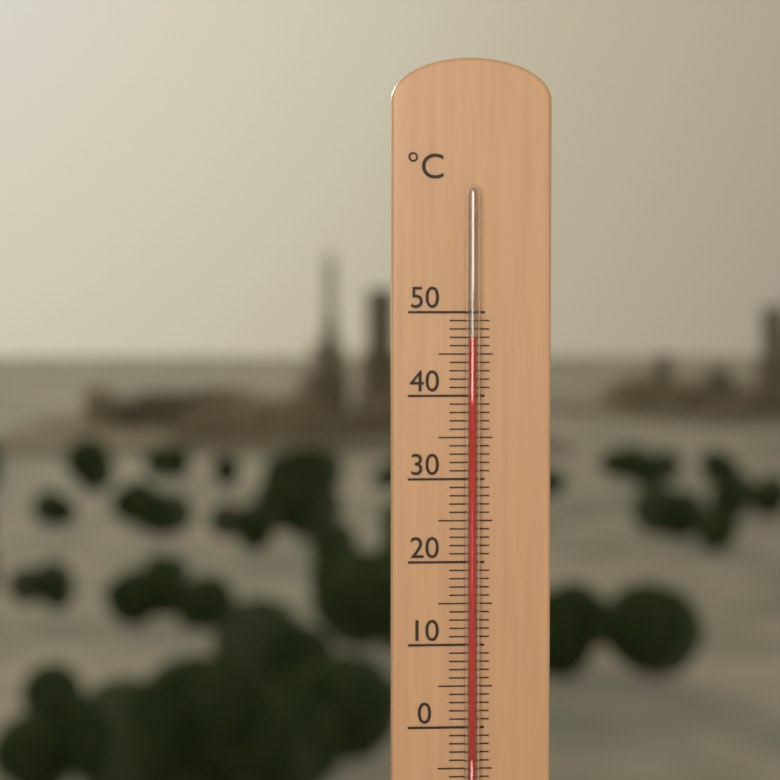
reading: 47 °C
